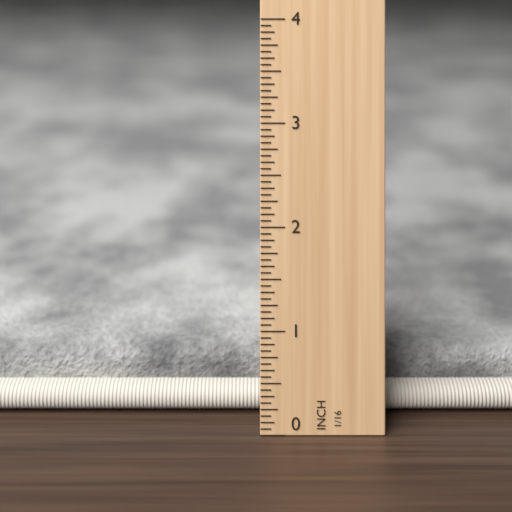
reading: 0.6000 in
